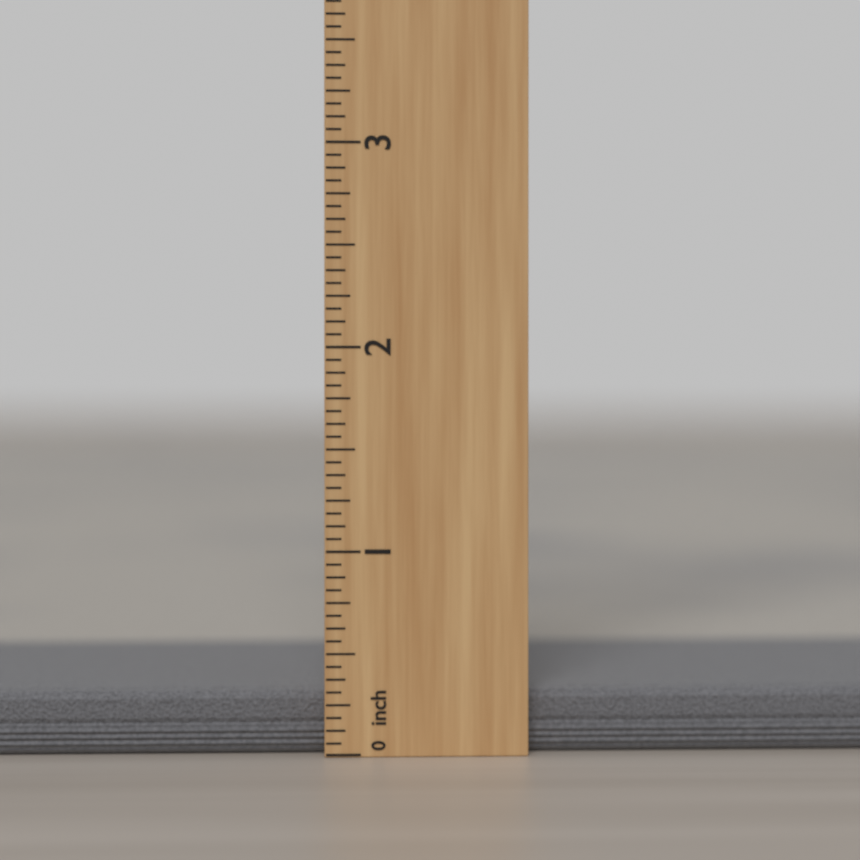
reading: 0.3125 inch
